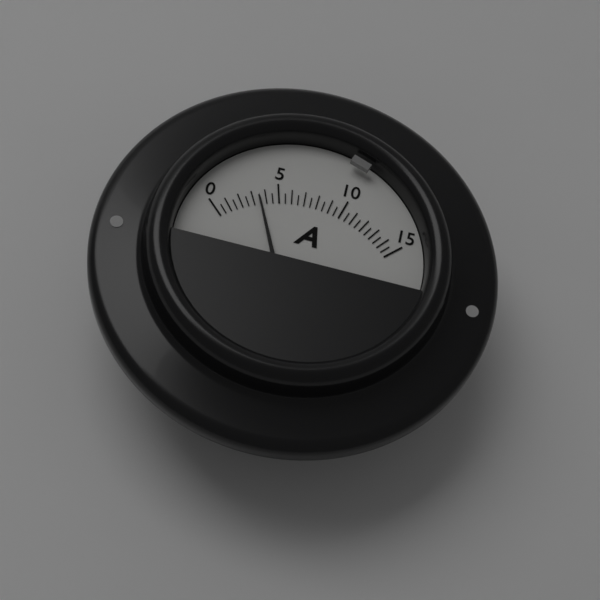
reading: 3.5 A
